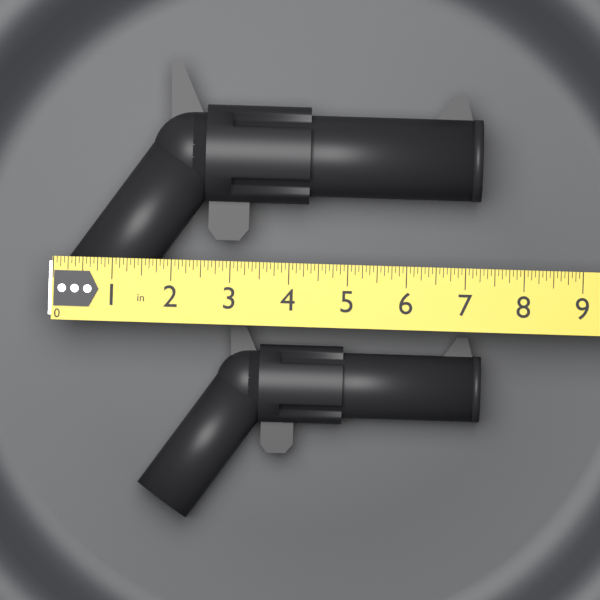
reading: 7.2500 in
